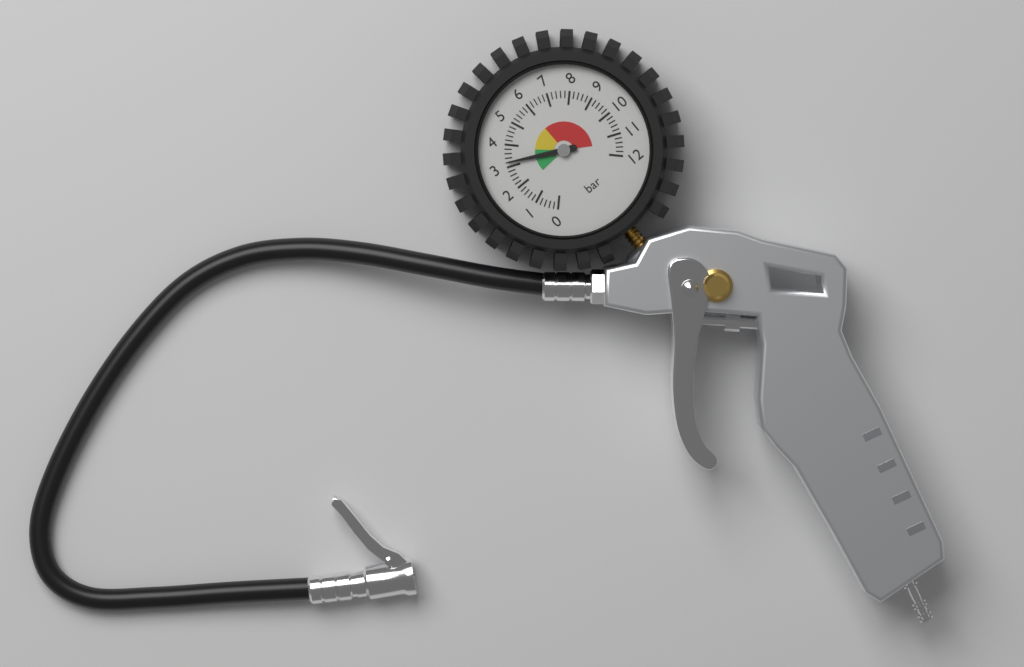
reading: 3.2 bar
